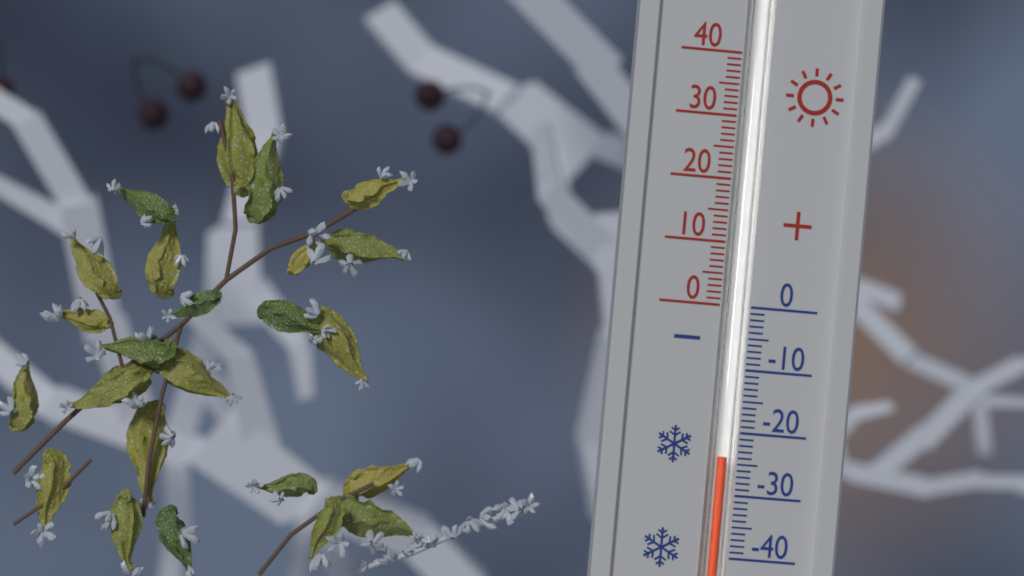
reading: -24 (no unit)
